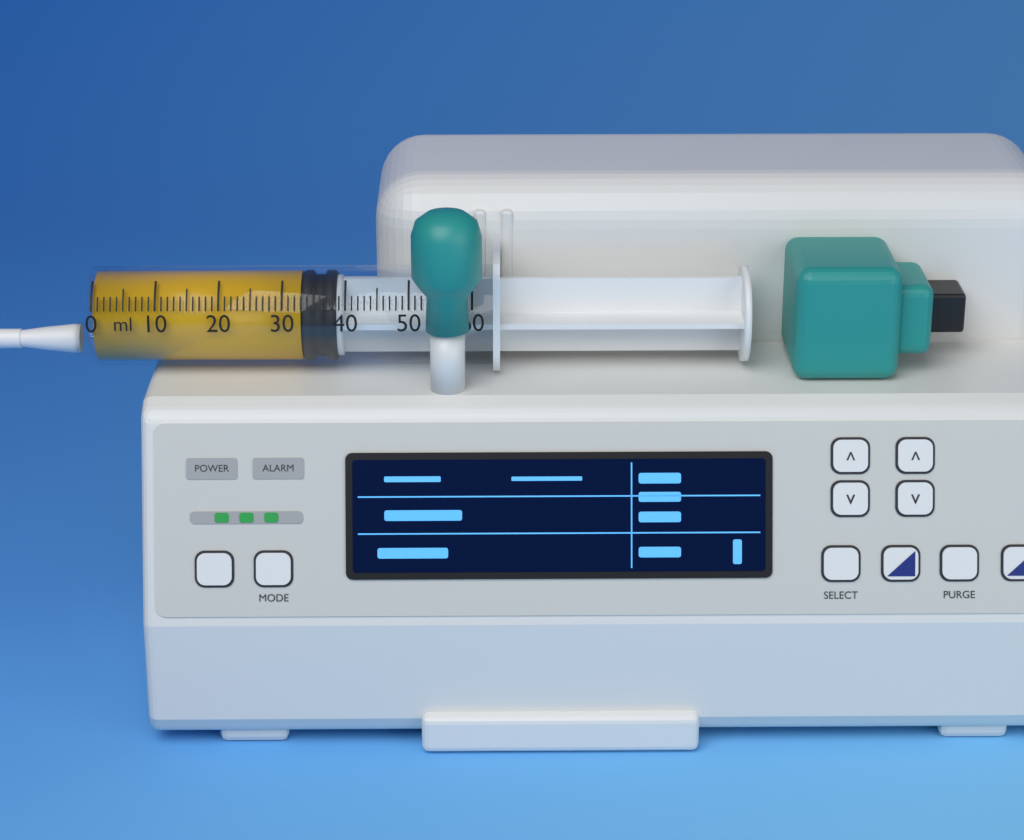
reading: 33 ml
